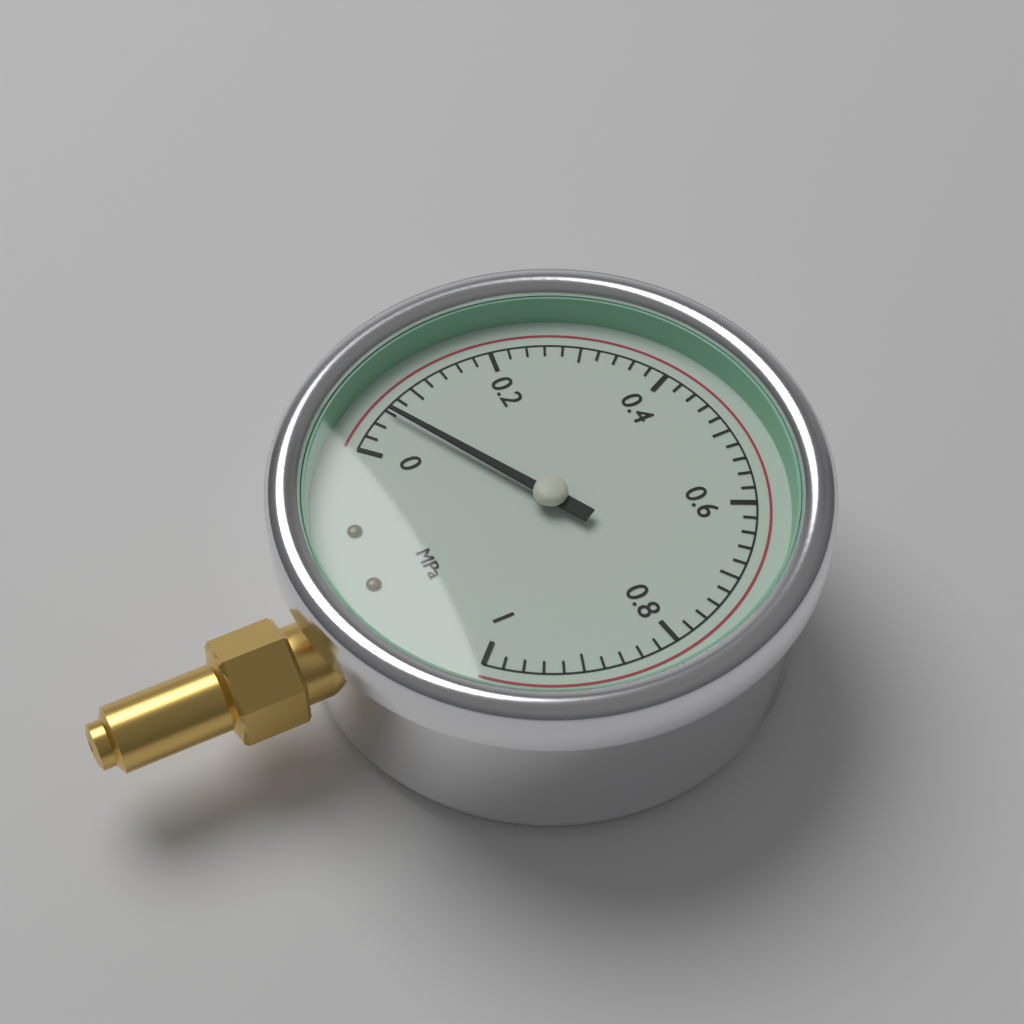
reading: 0.06 MPa
